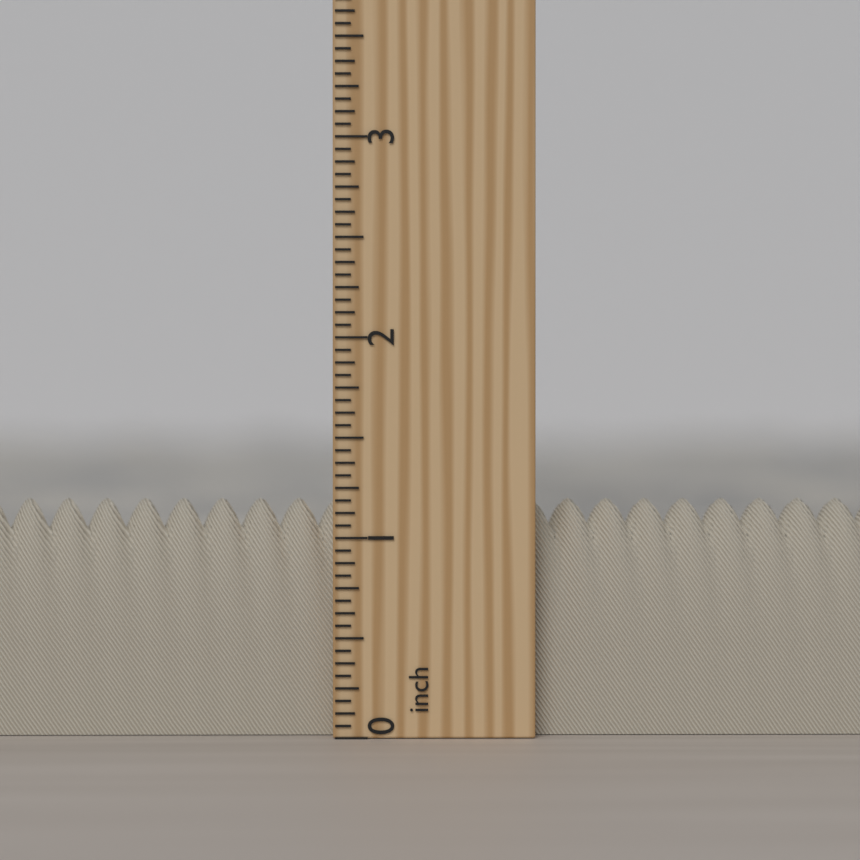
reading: 1.1875 inch
